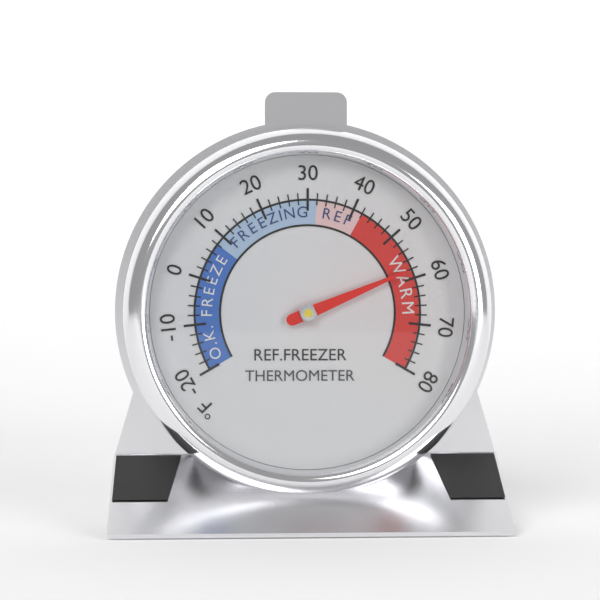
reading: 58 °F
